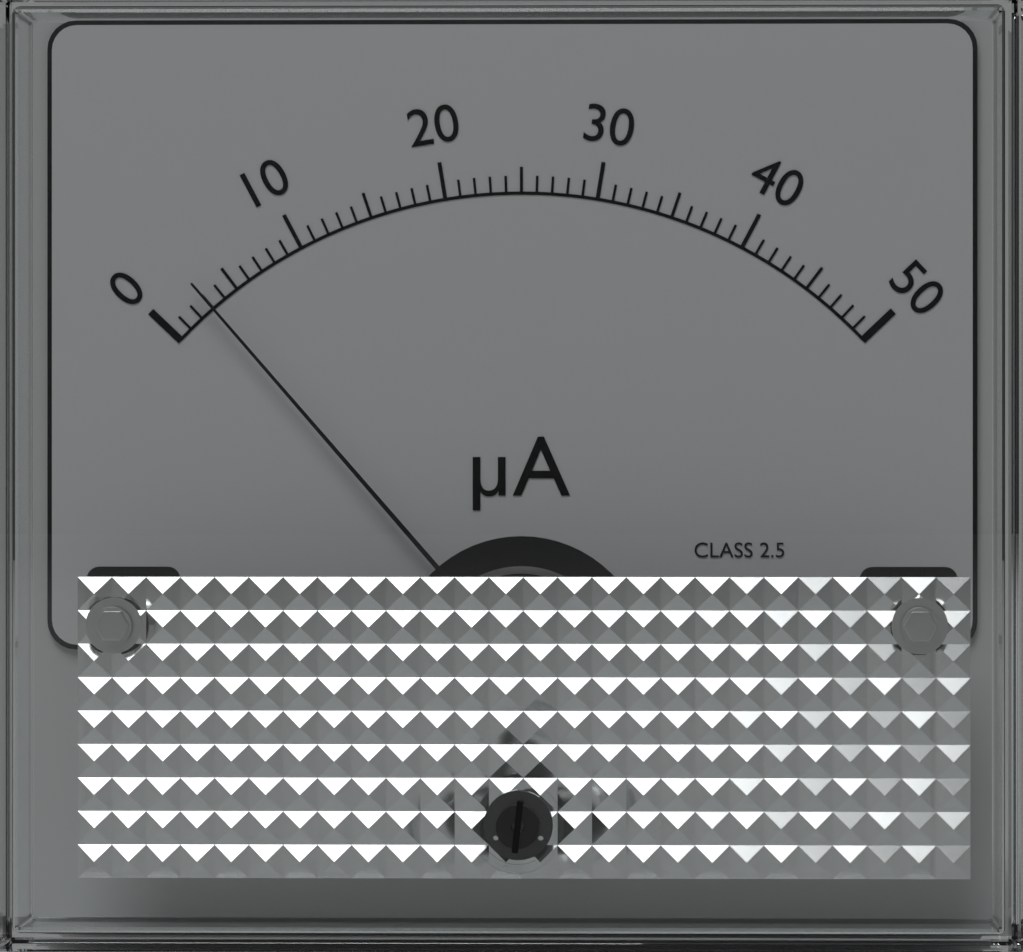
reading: 3 µA
